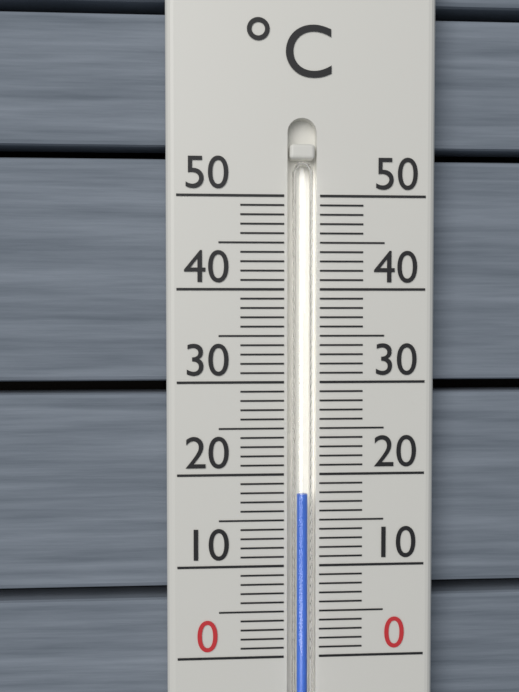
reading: 18 °C
